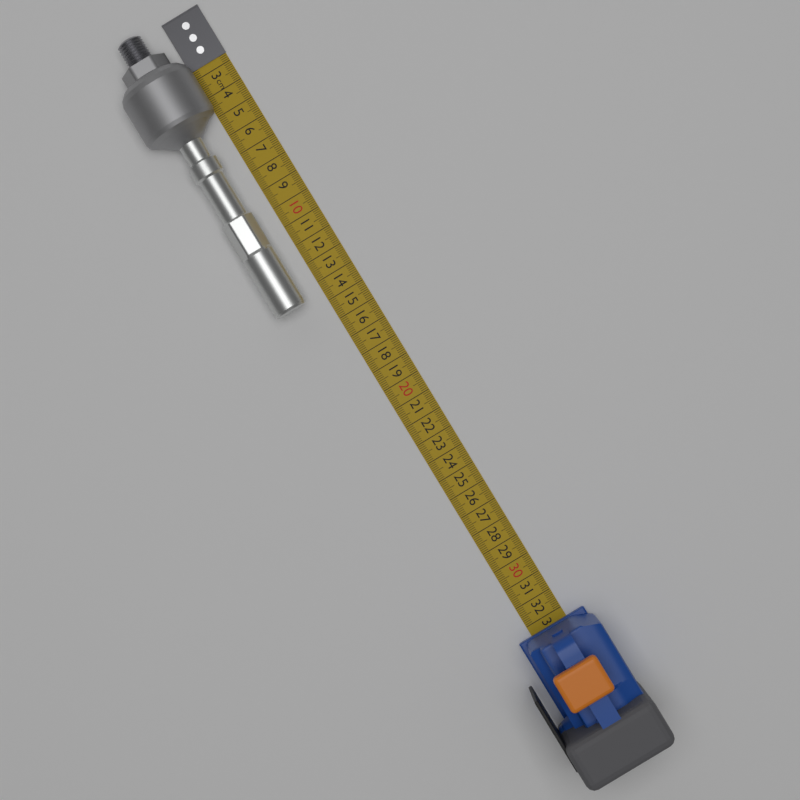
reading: 14.6 cm
